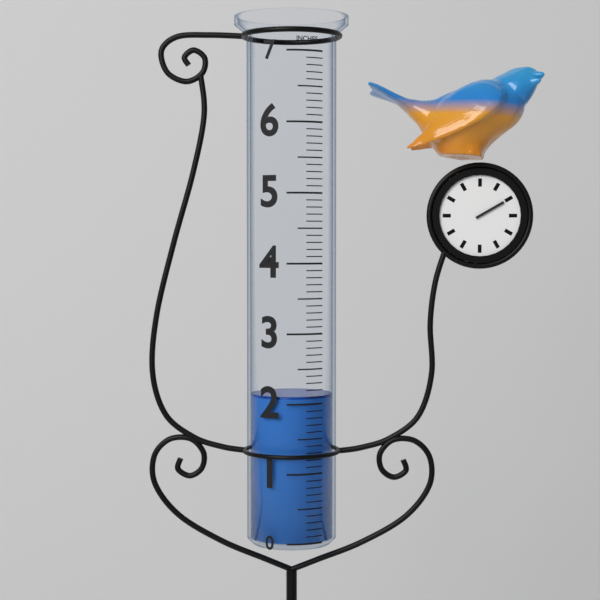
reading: 2.1 in
